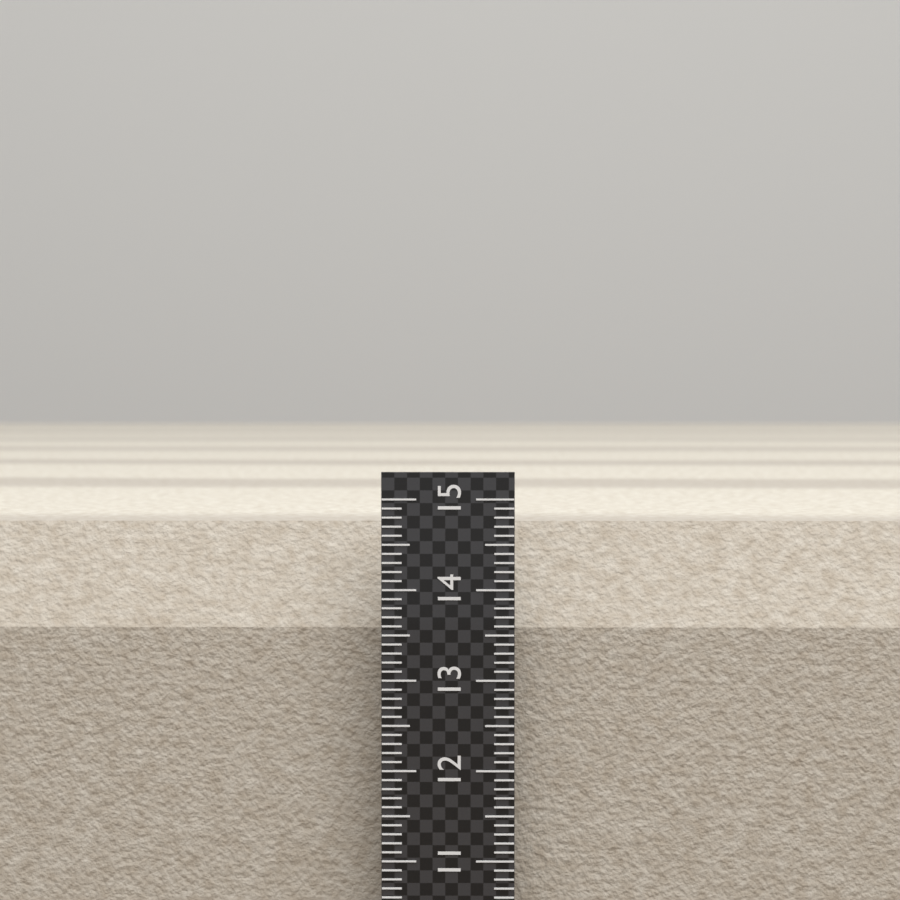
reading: 14.7 (no unit)
